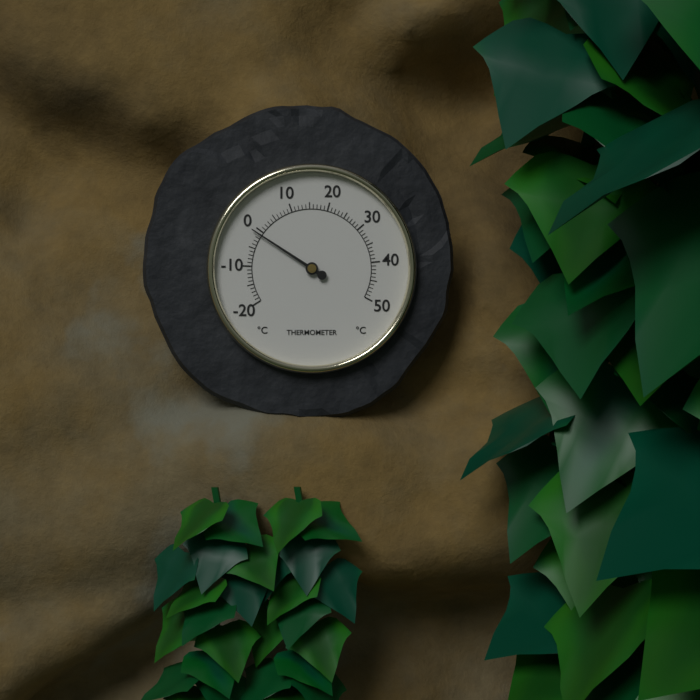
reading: -1 °C
